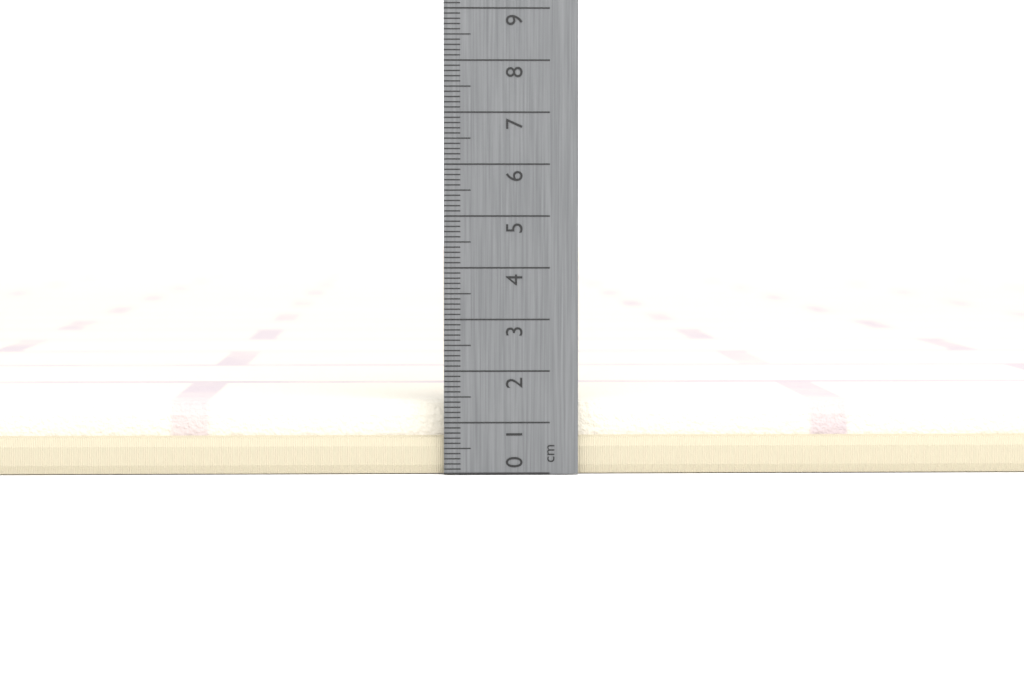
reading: 1.4 cm
